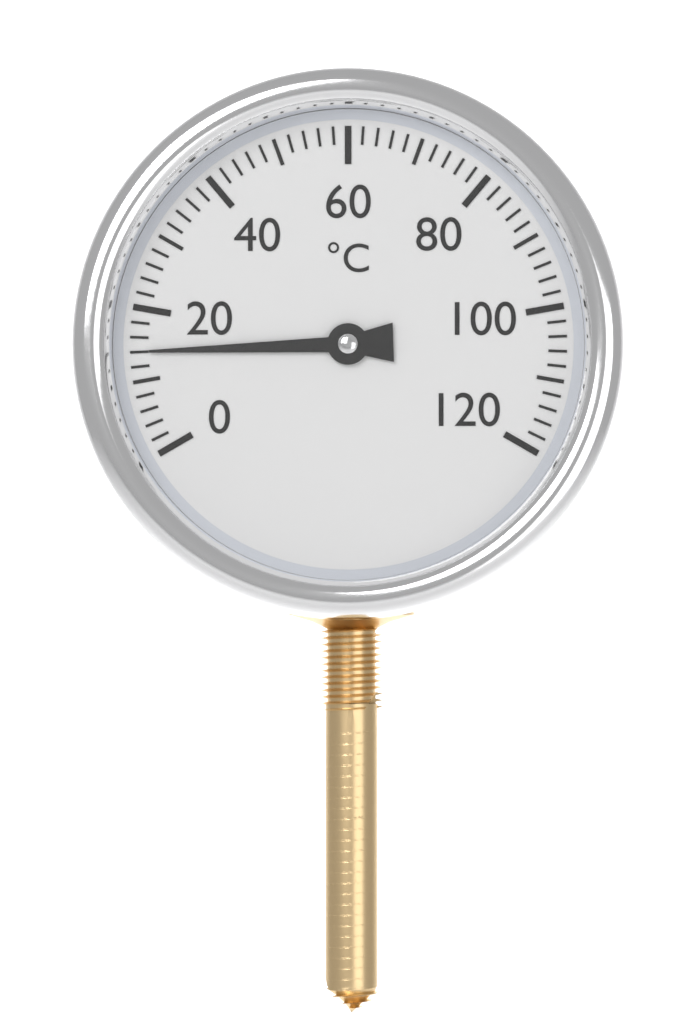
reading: 14 °C
